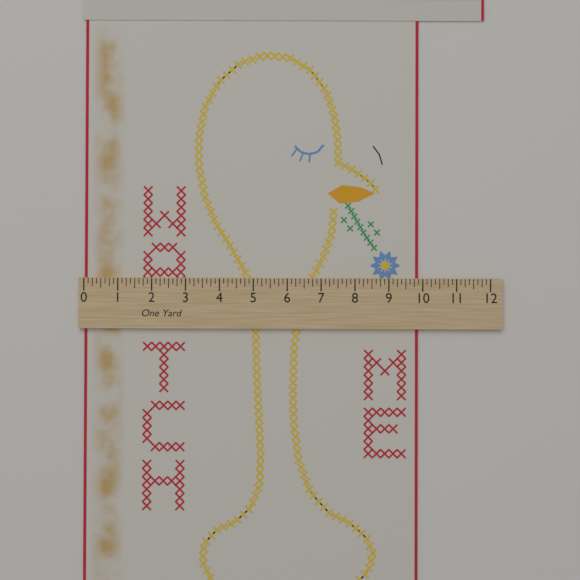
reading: 9.875 in
